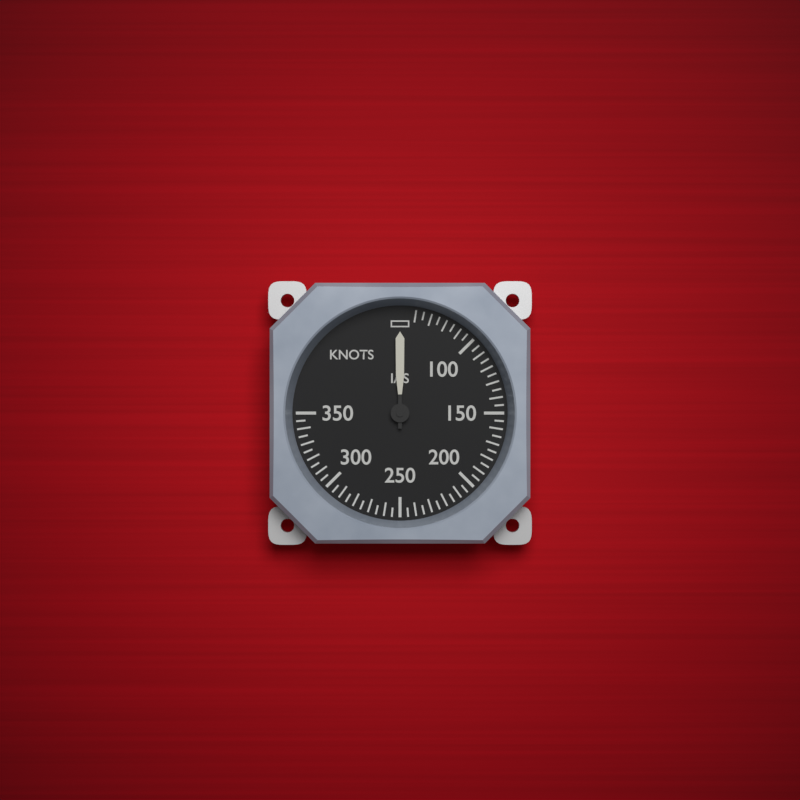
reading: 50 knots
